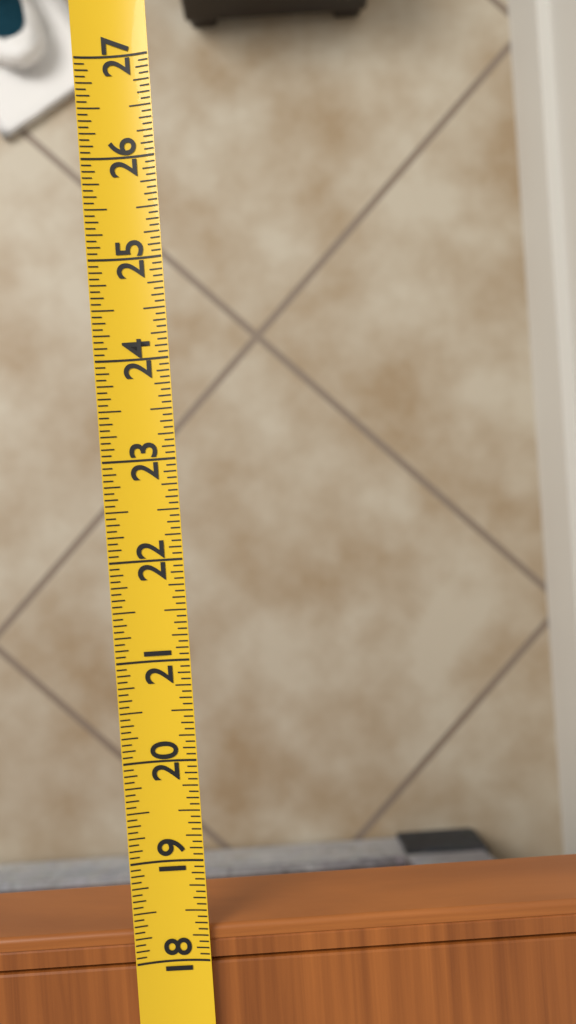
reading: 18.3125 (no unit)
